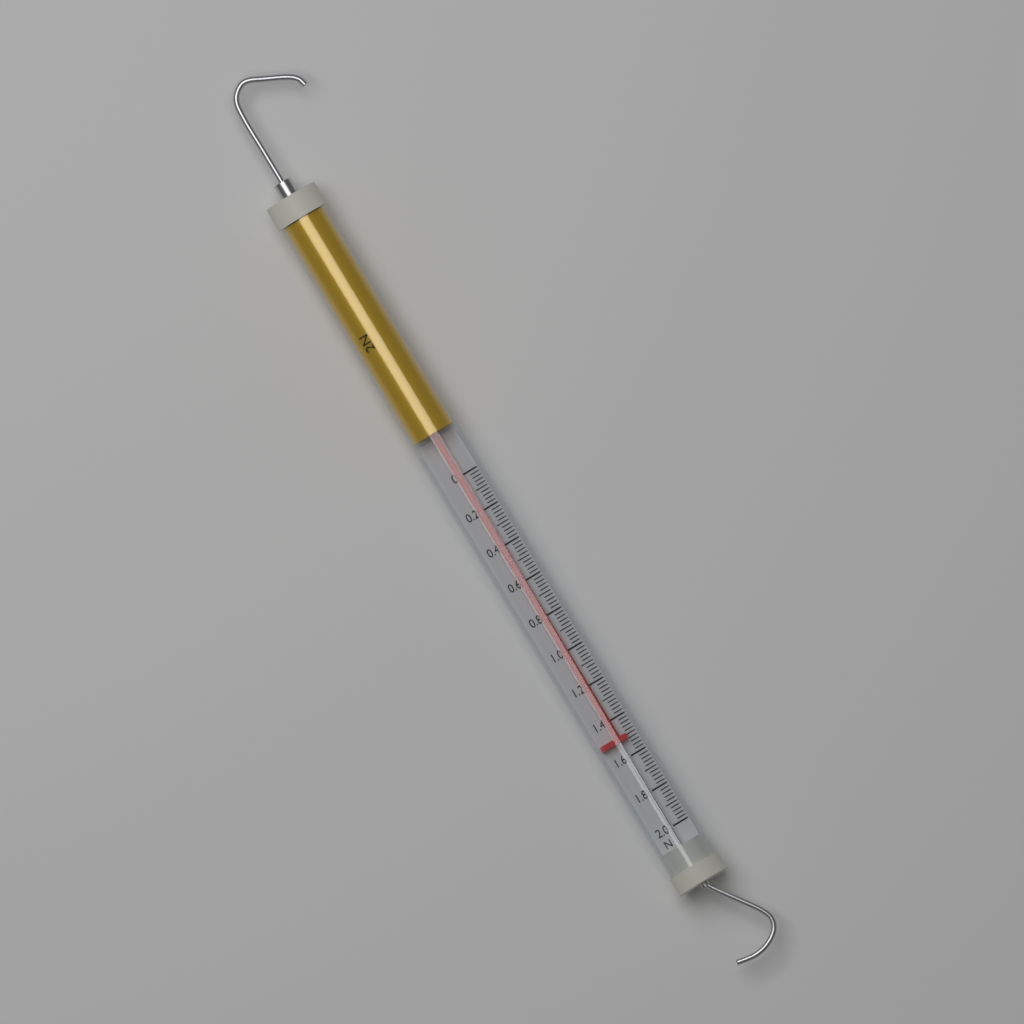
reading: 1.52 N
